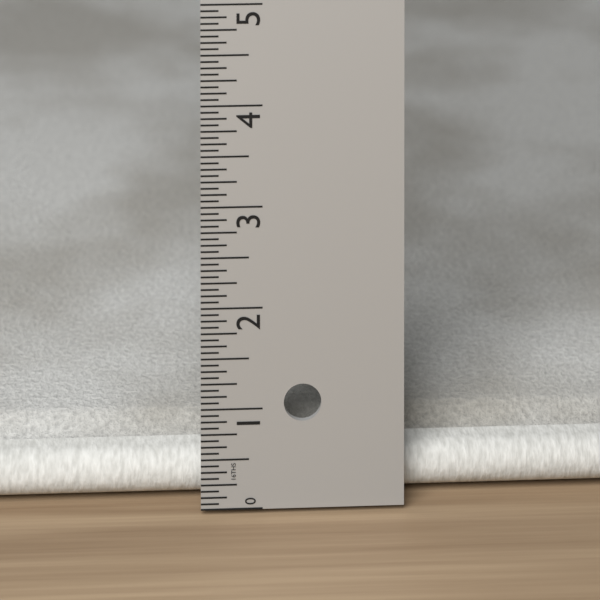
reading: 0.6250 in
